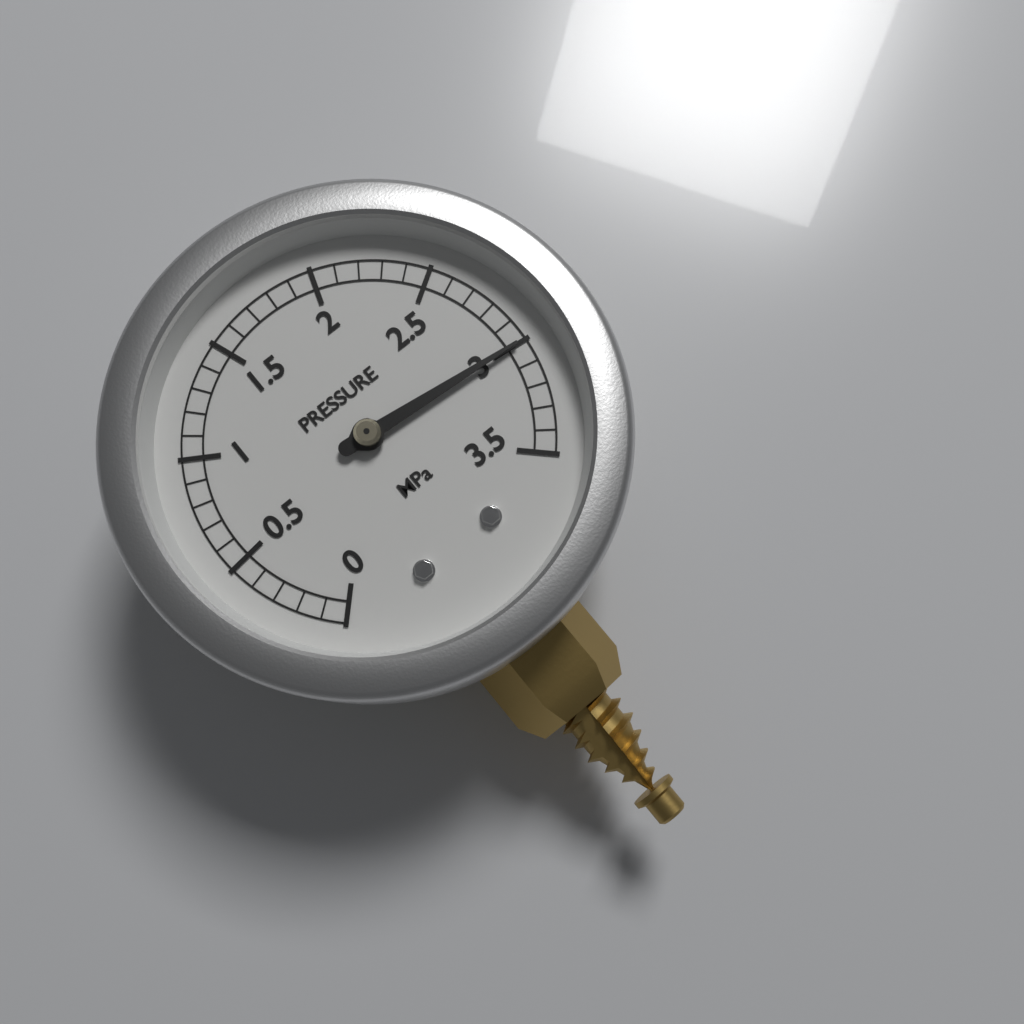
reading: 3.0 MPa
